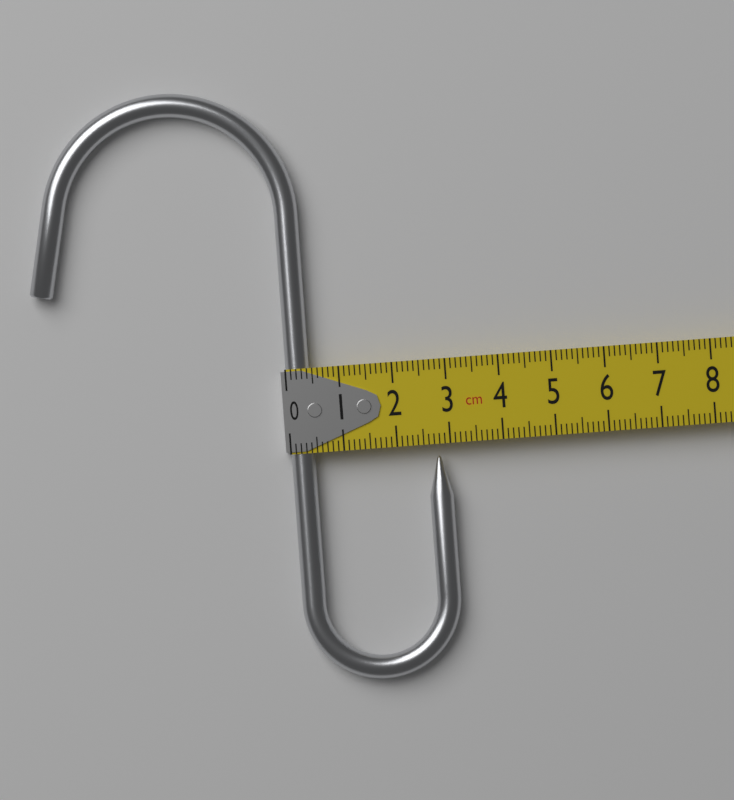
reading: 3.0 cm
